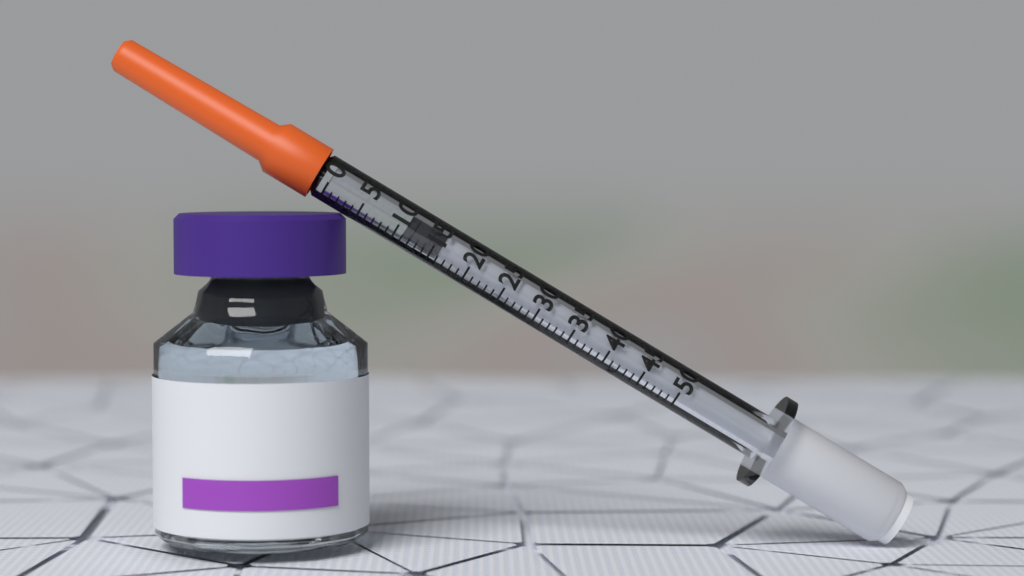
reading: 11 (no unit)
